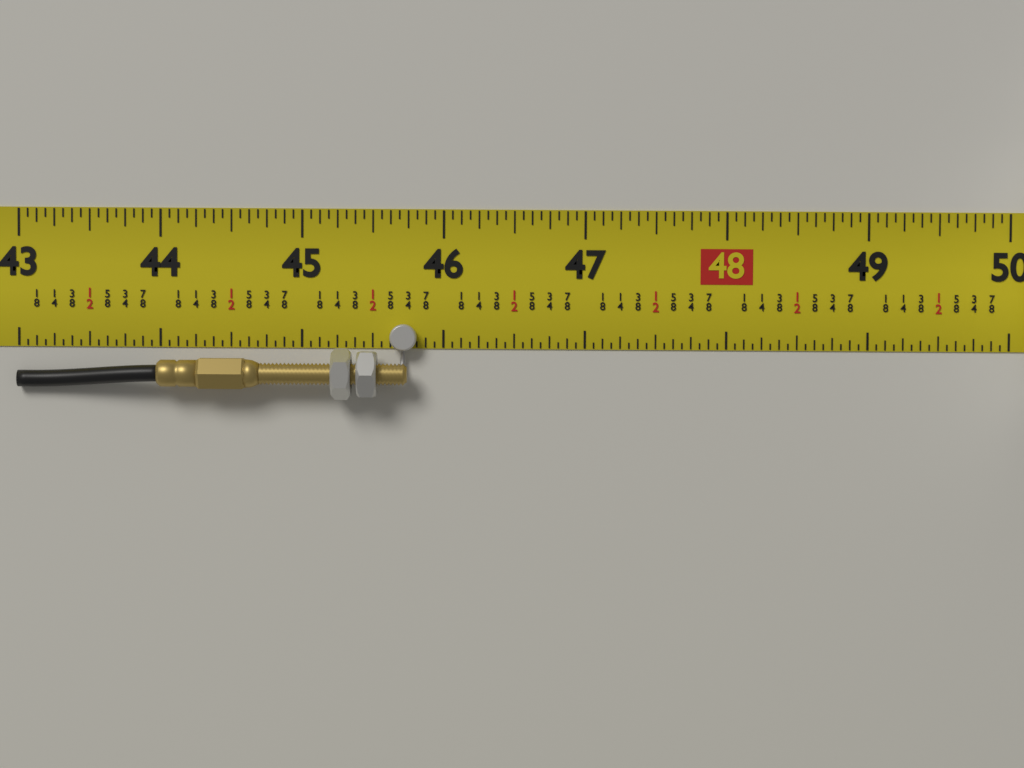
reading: 45.8125 in
